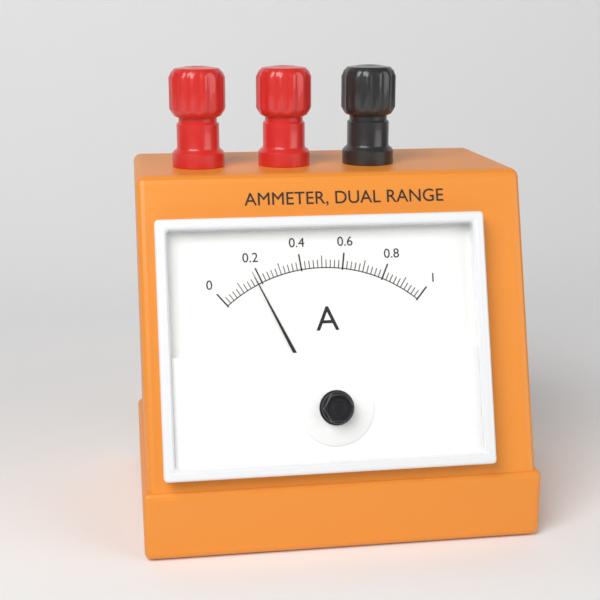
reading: 0.18 A
